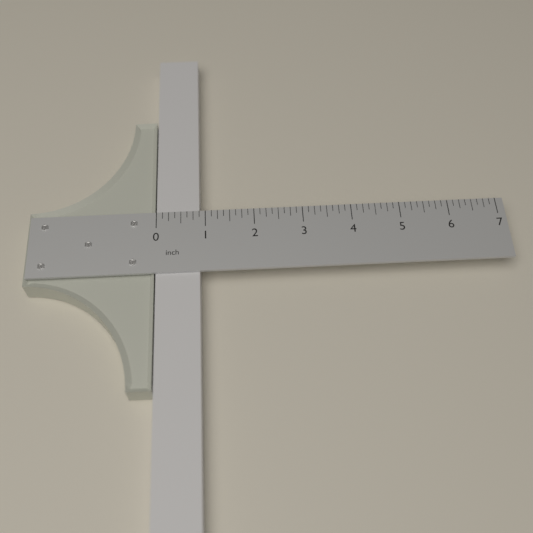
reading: 0.875 inch
